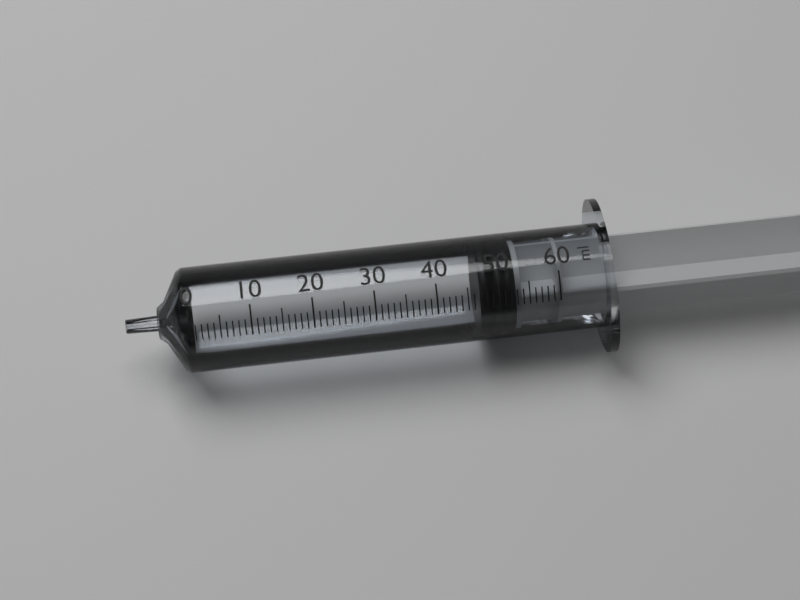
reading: 47 ml
